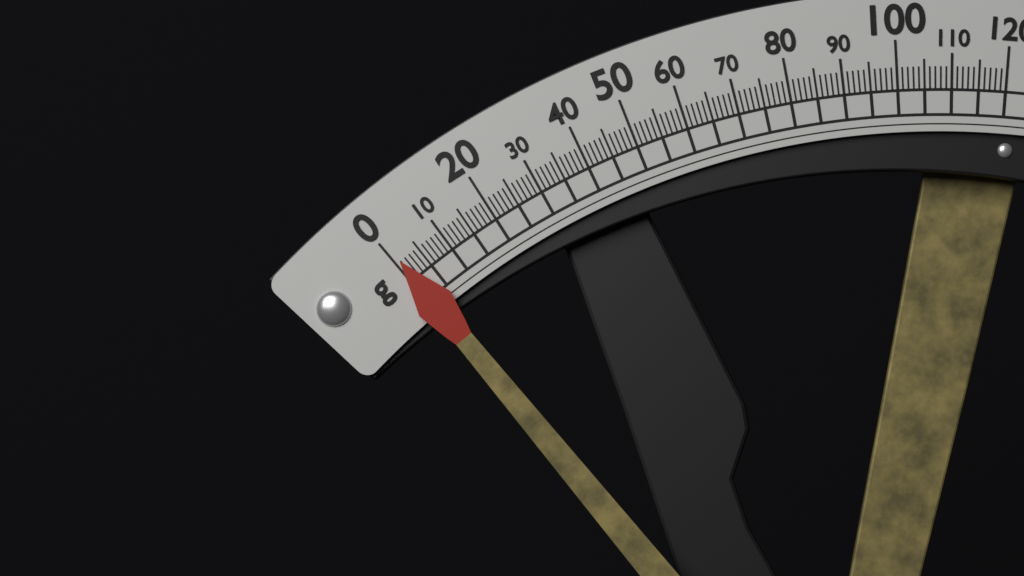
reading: 1 g
